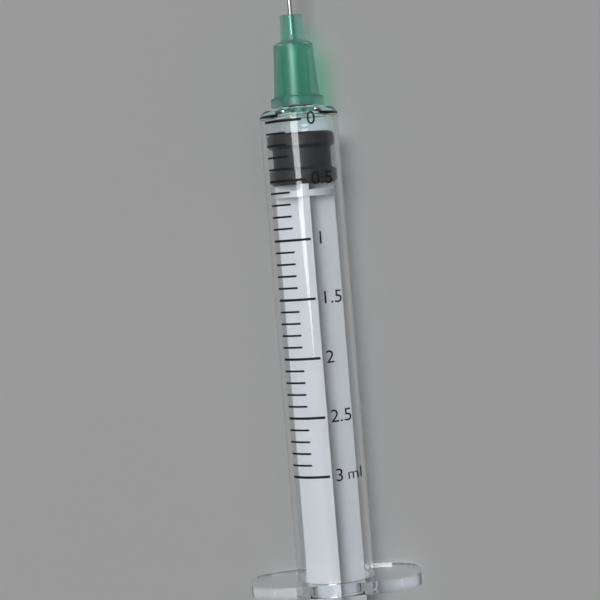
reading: 0.1 ml
